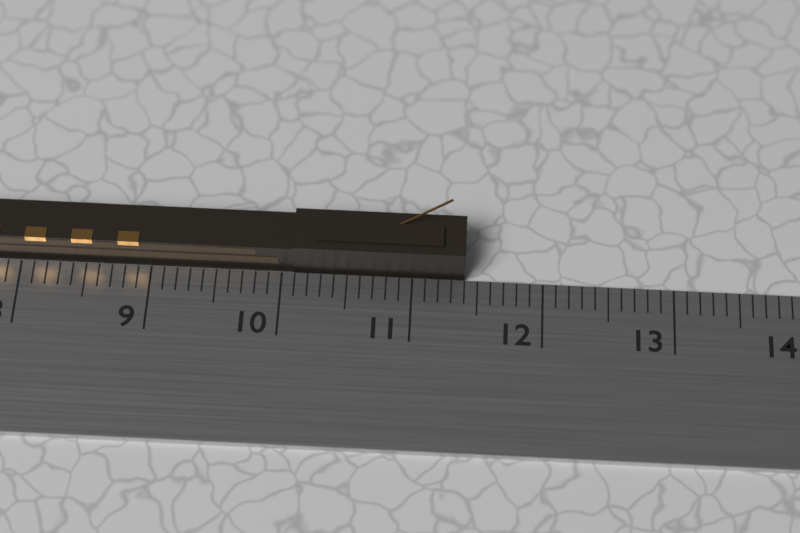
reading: 11.4 cm
